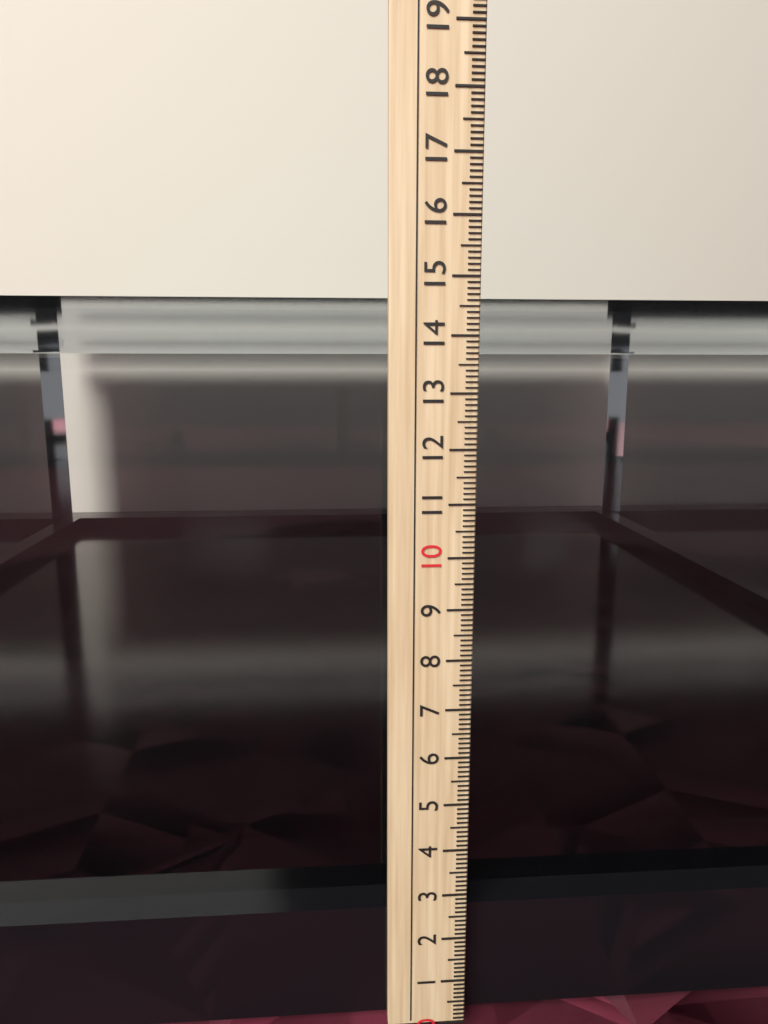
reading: 14.7 cm
